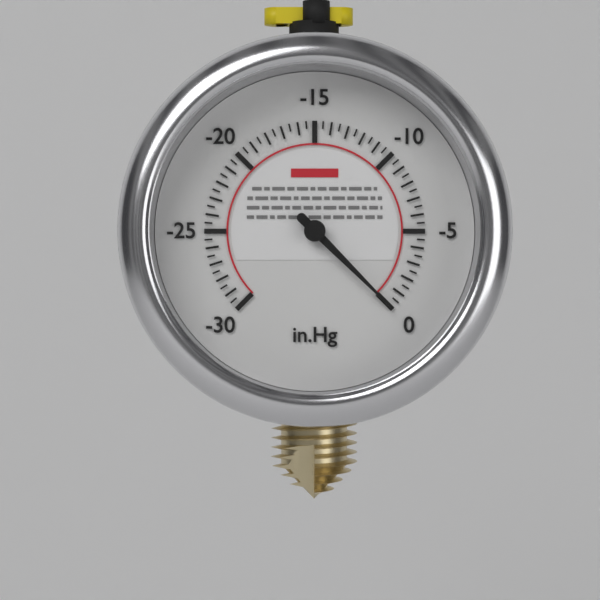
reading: 0.0 in.Hg
